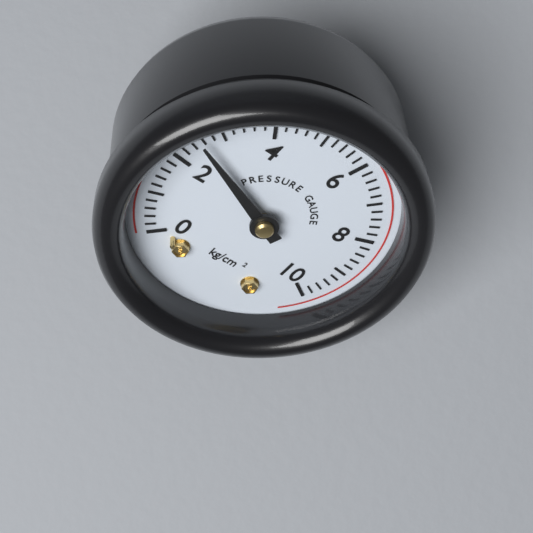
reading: 2.6 kg/cm²
